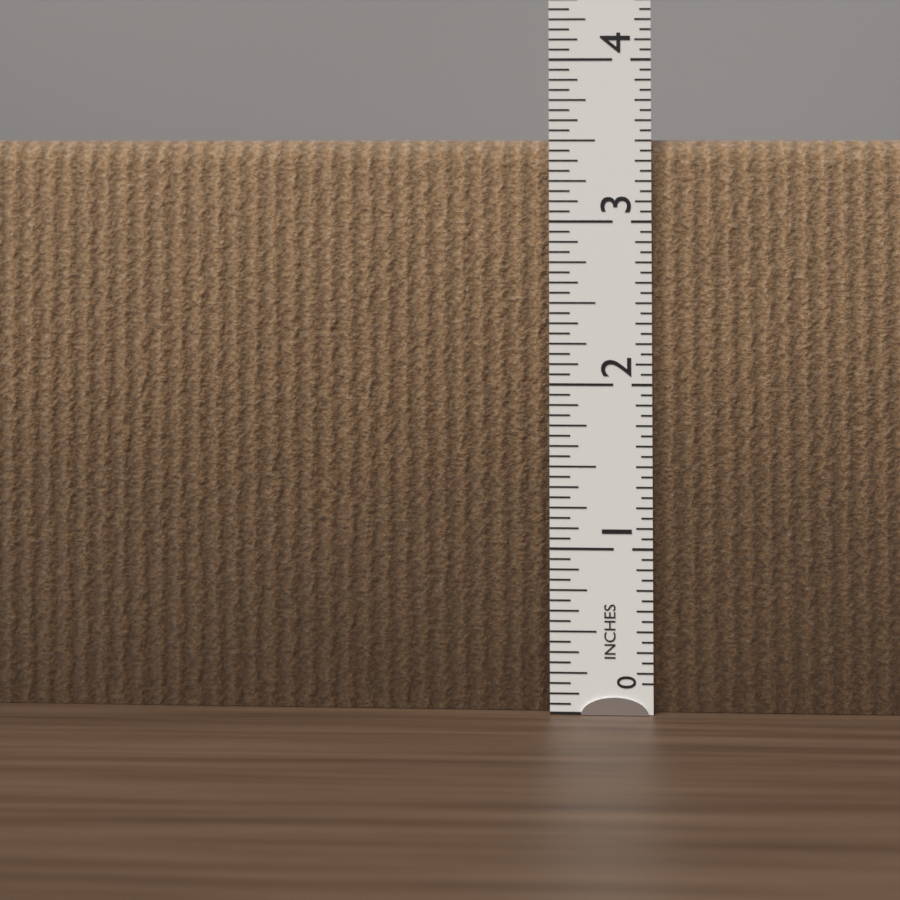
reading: 3.5000 in
